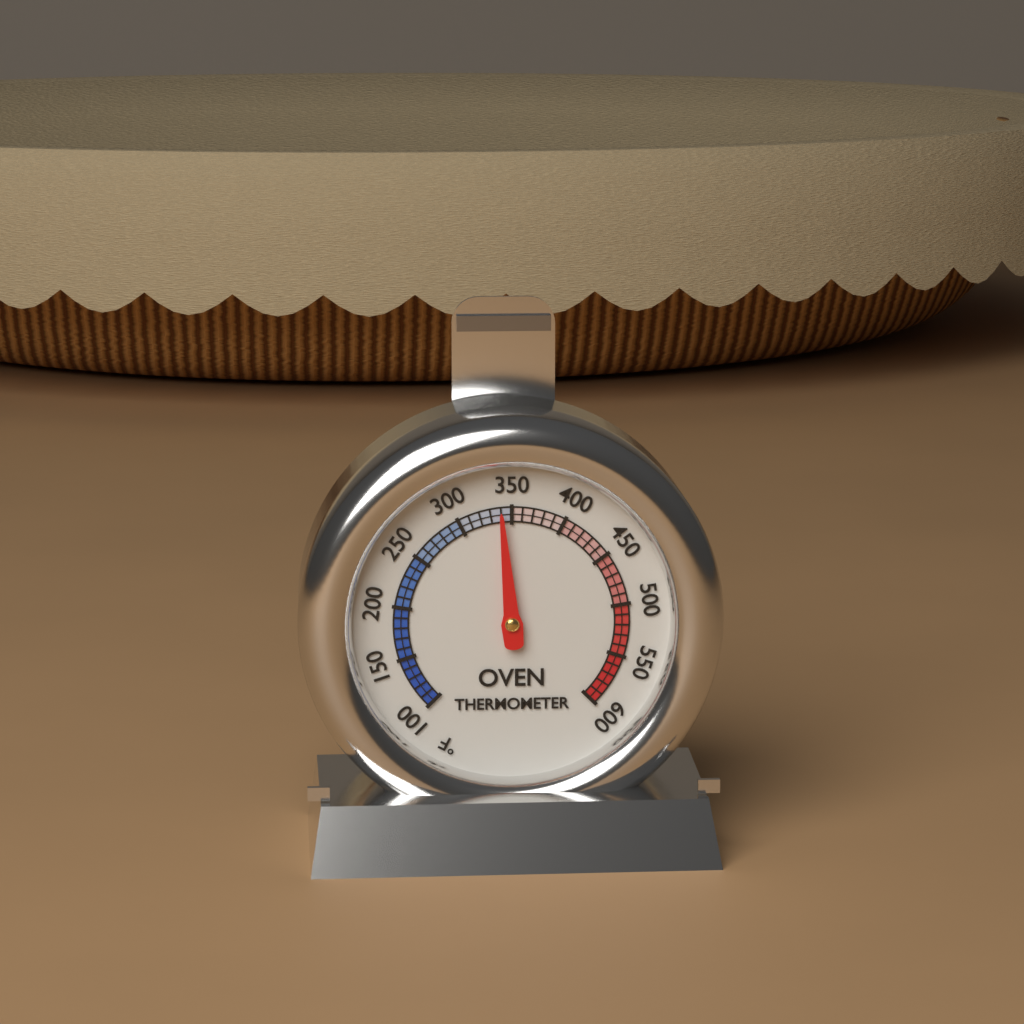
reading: 340 °F
